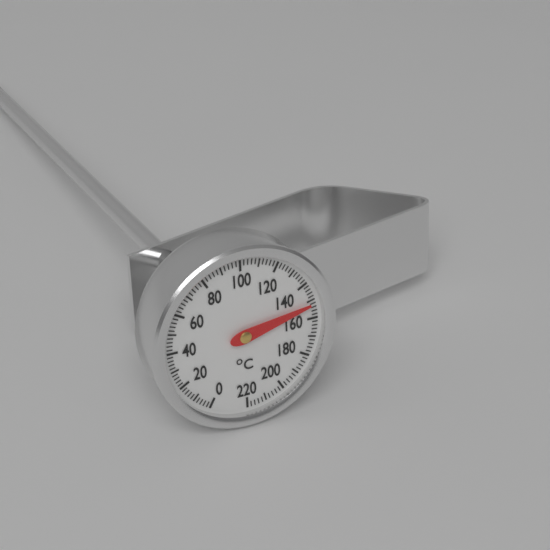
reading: 152 °C
